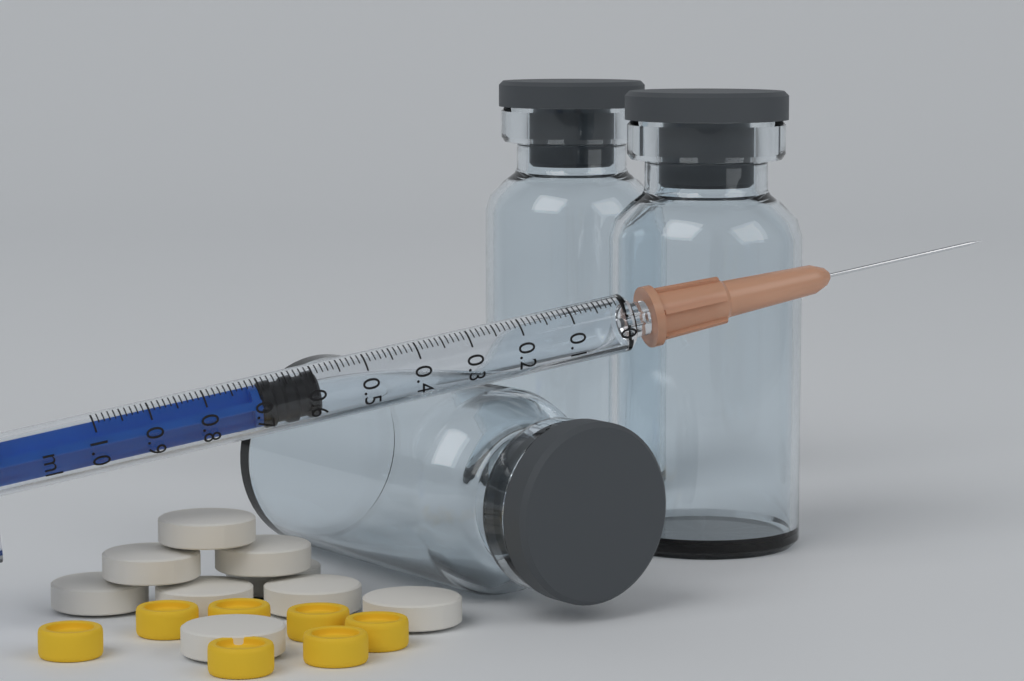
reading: 0.59 ml
